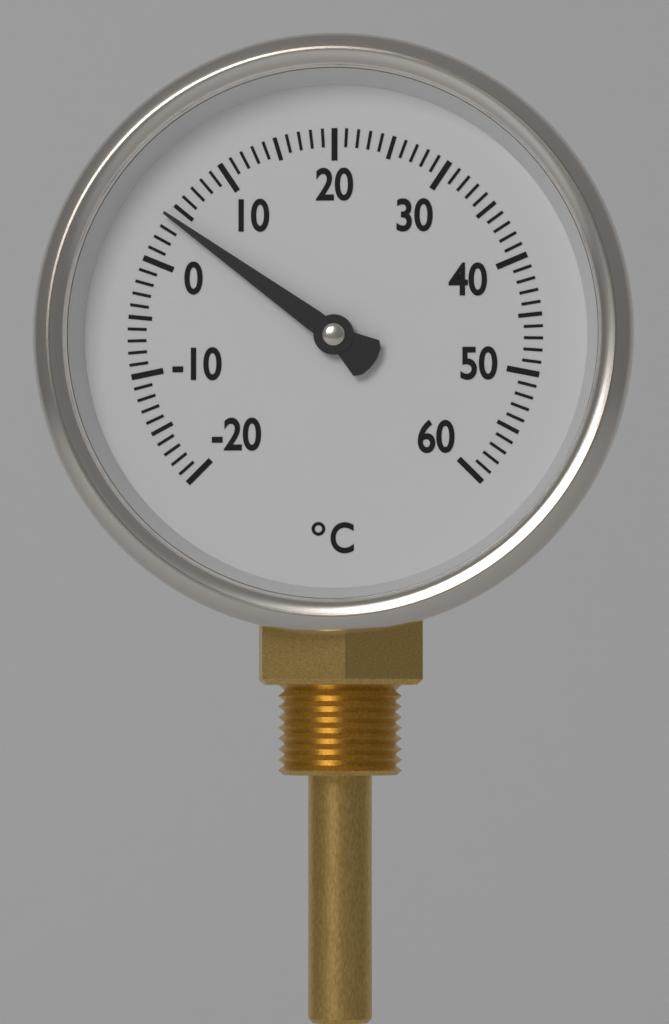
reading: 4 °C
